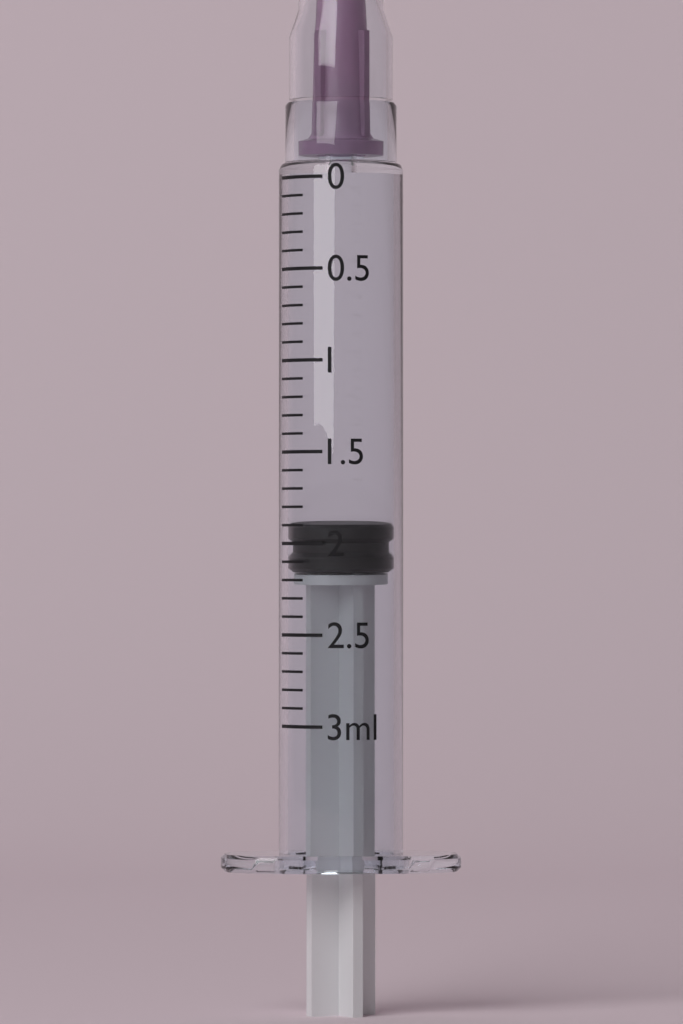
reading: 1.9 ml
